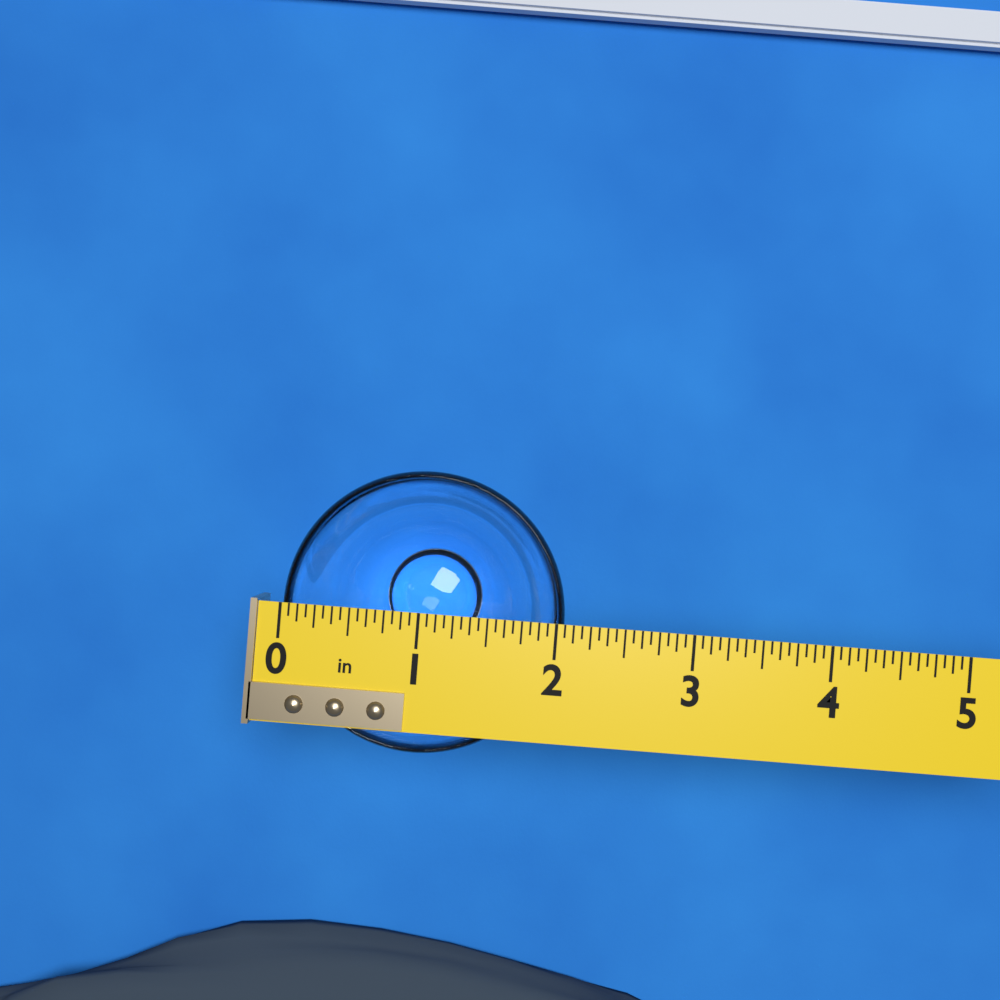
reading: 2.0625 in
